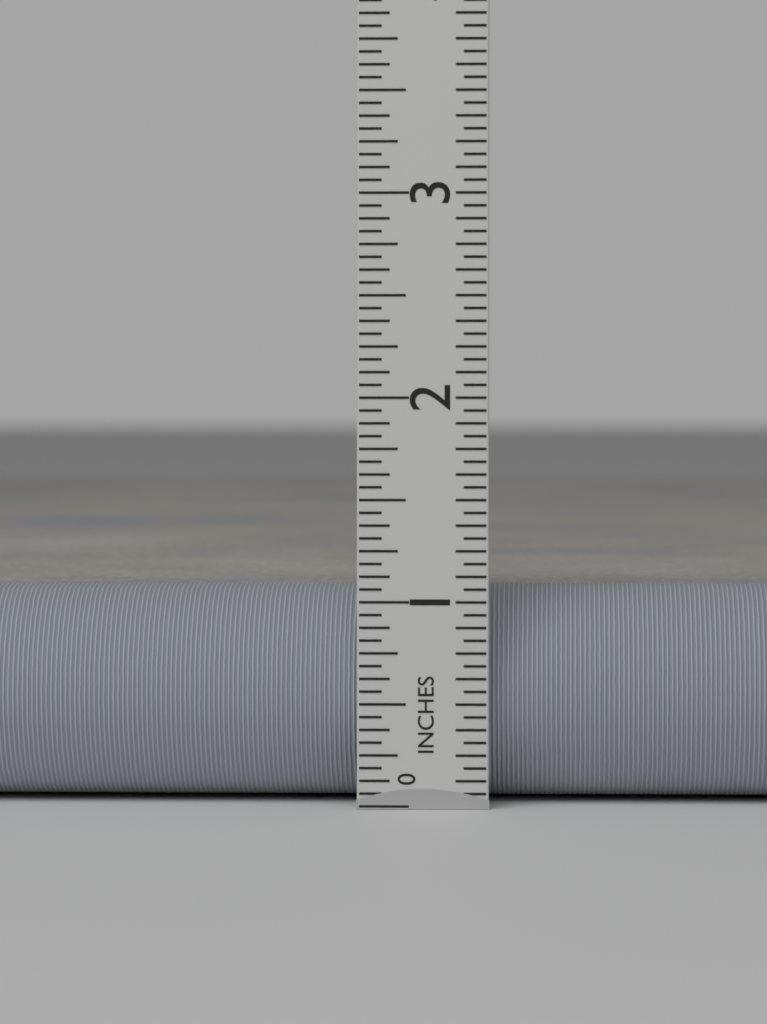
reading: 1.0625 in
